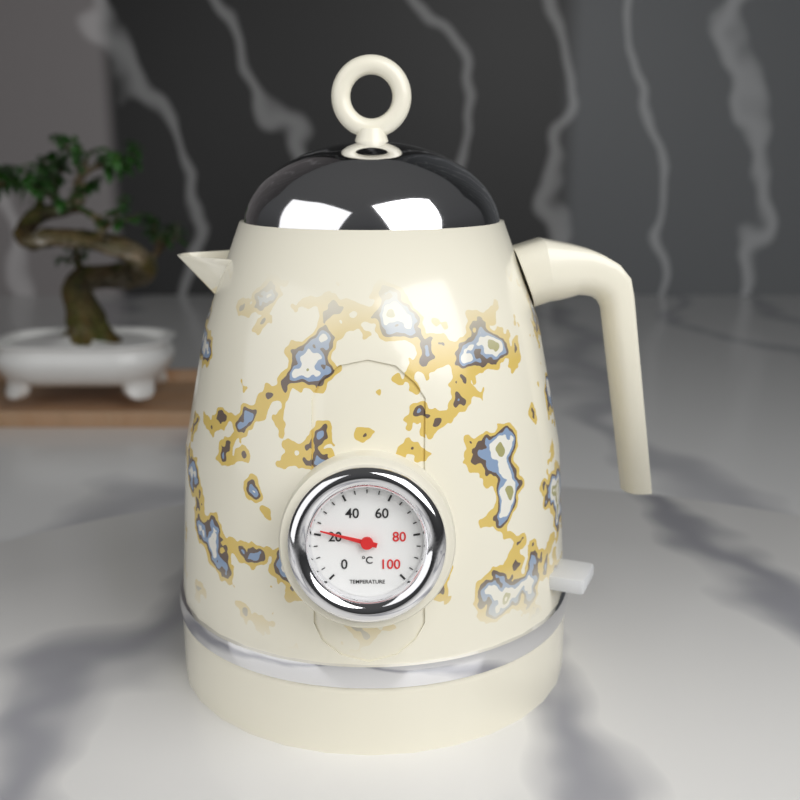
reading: 22 °C
